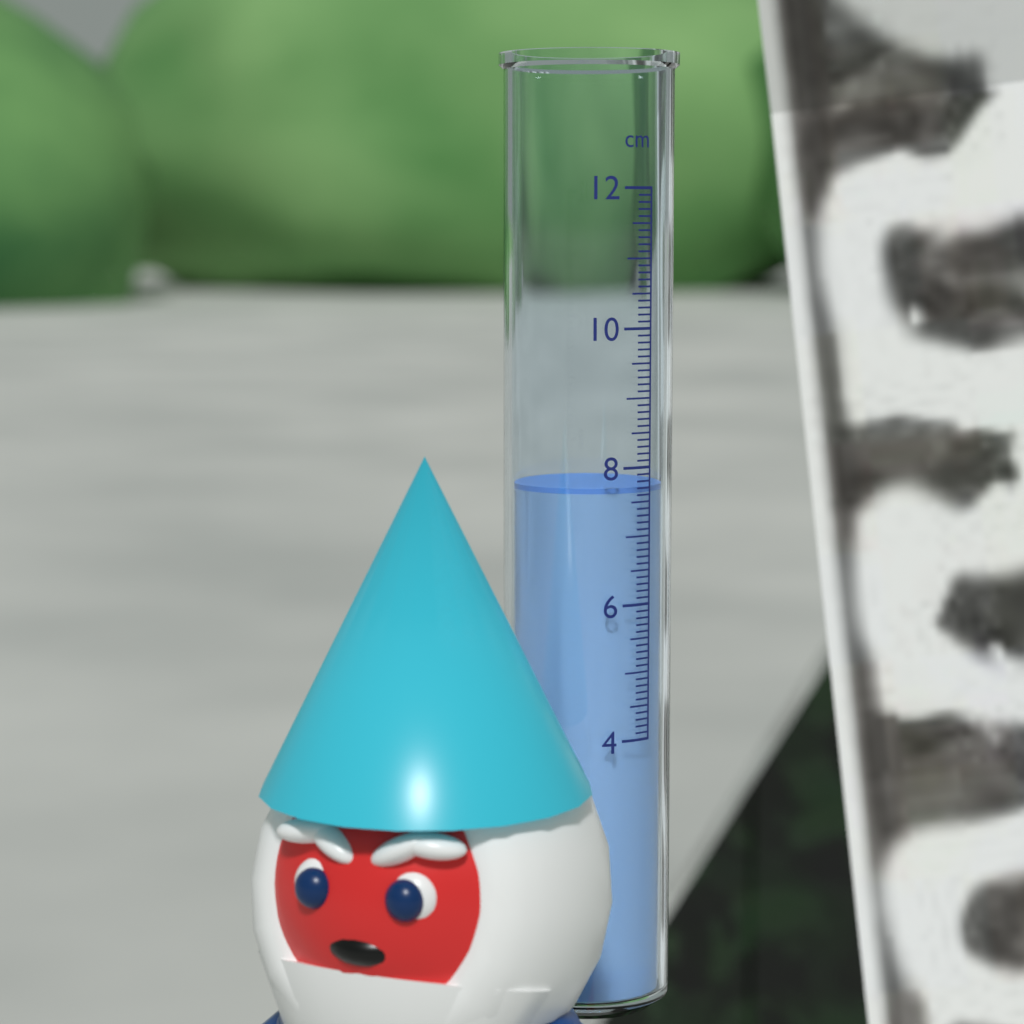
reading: 7.7 cm
